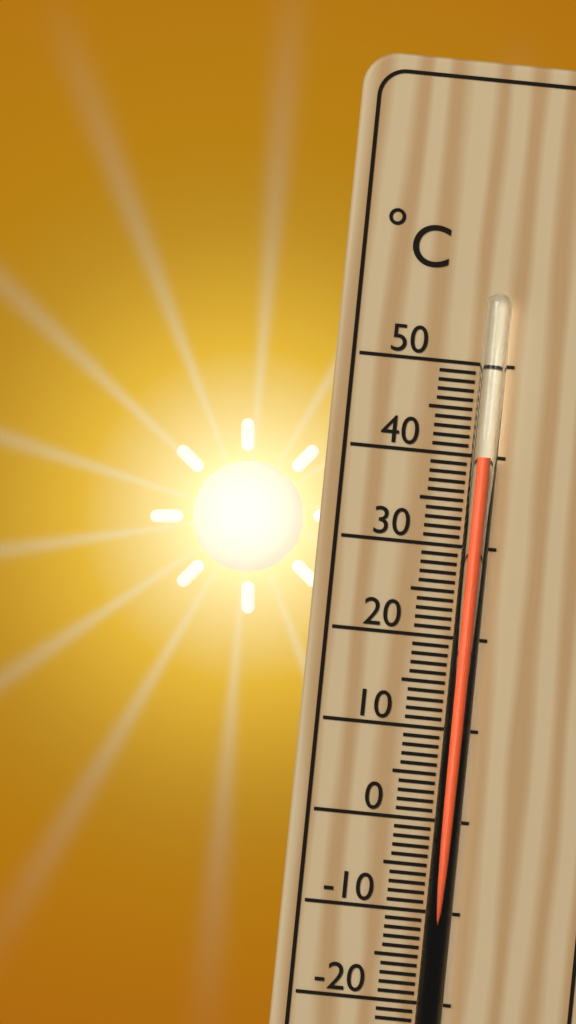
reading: 40 °C
